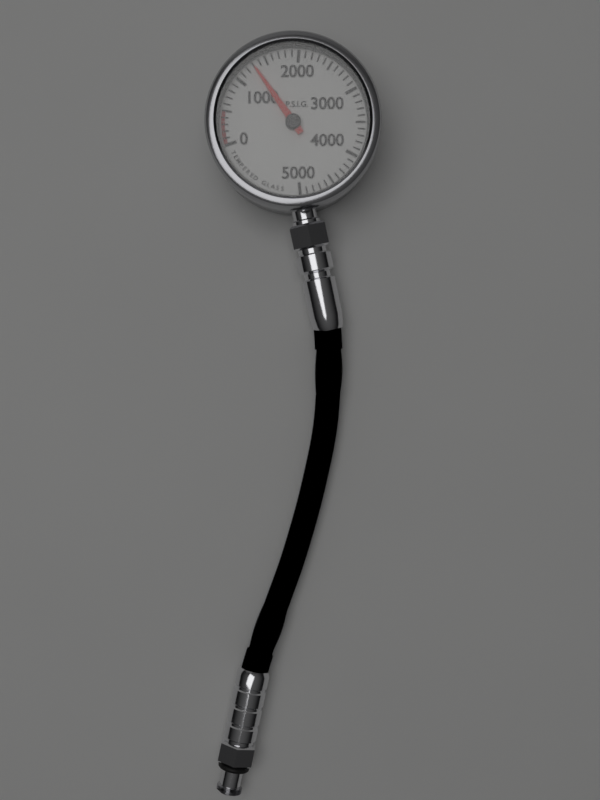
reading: 1300 psig
